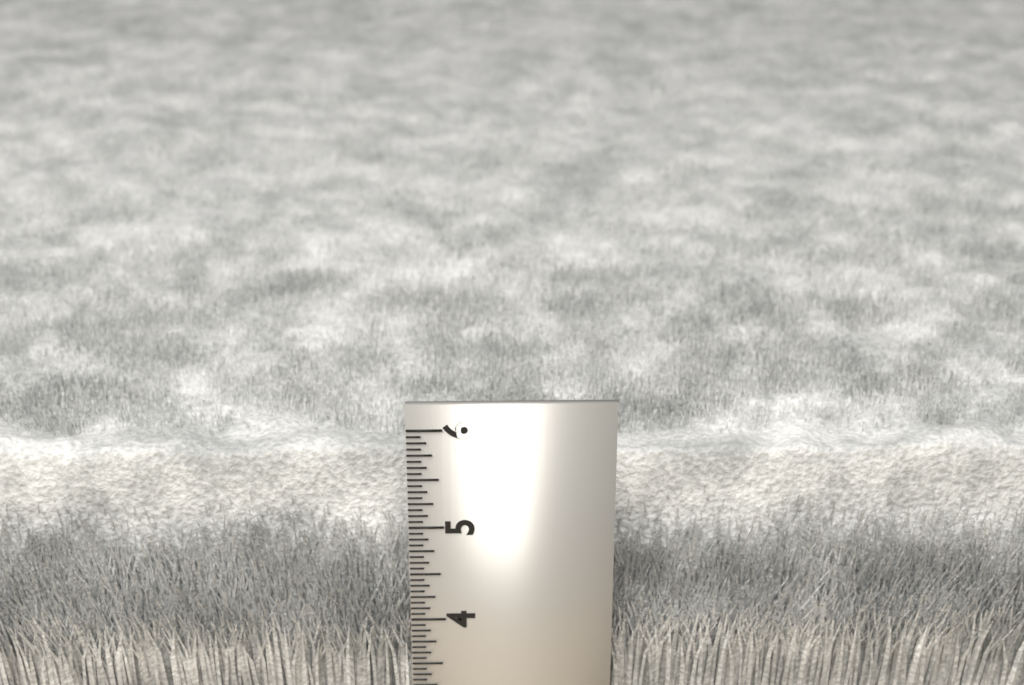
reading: 5.4375 in
